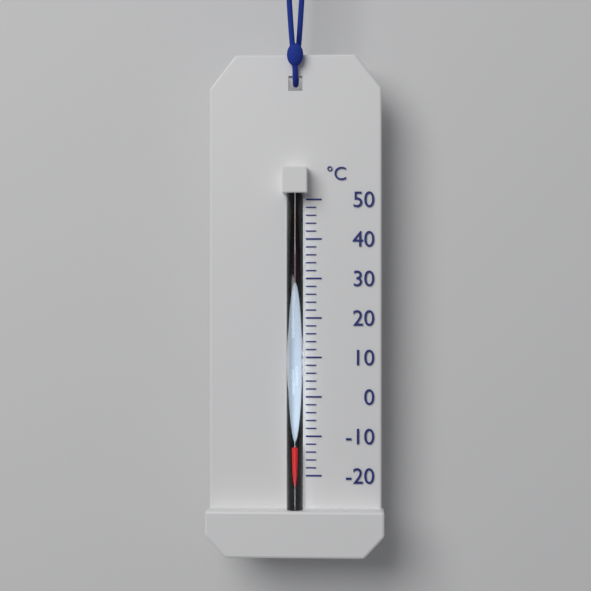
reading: -12 °C
